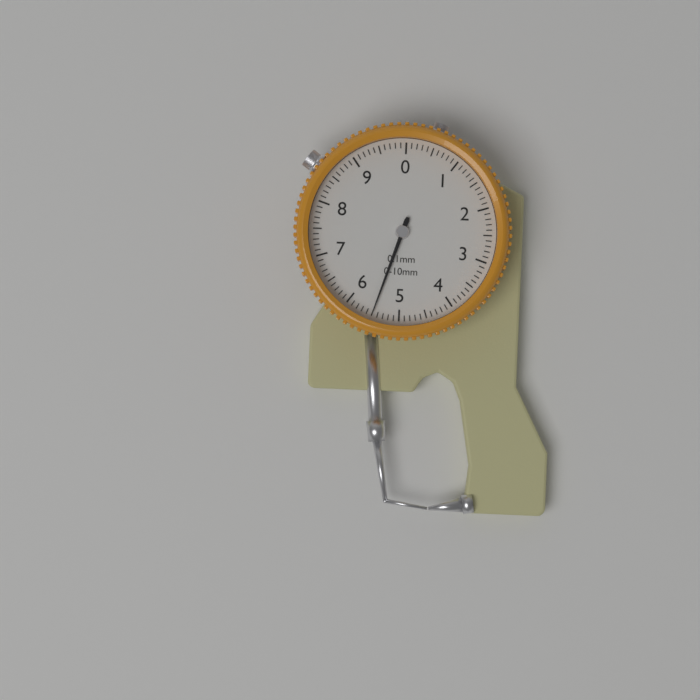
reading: 5.5 mm
